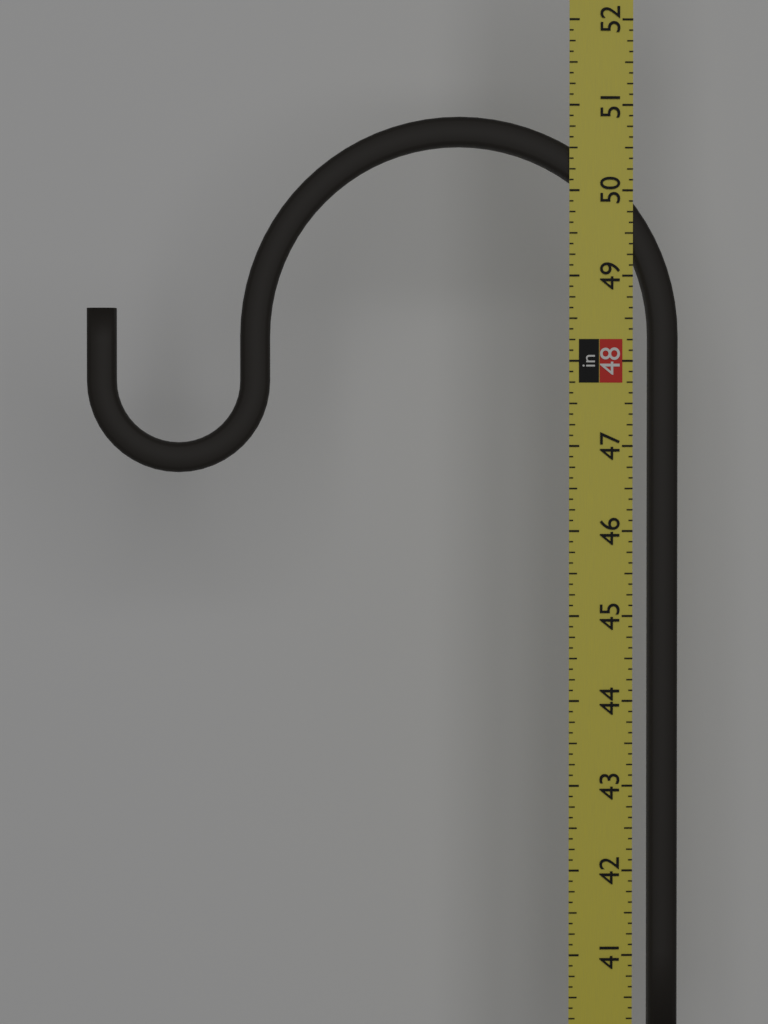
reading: 50.875 in
